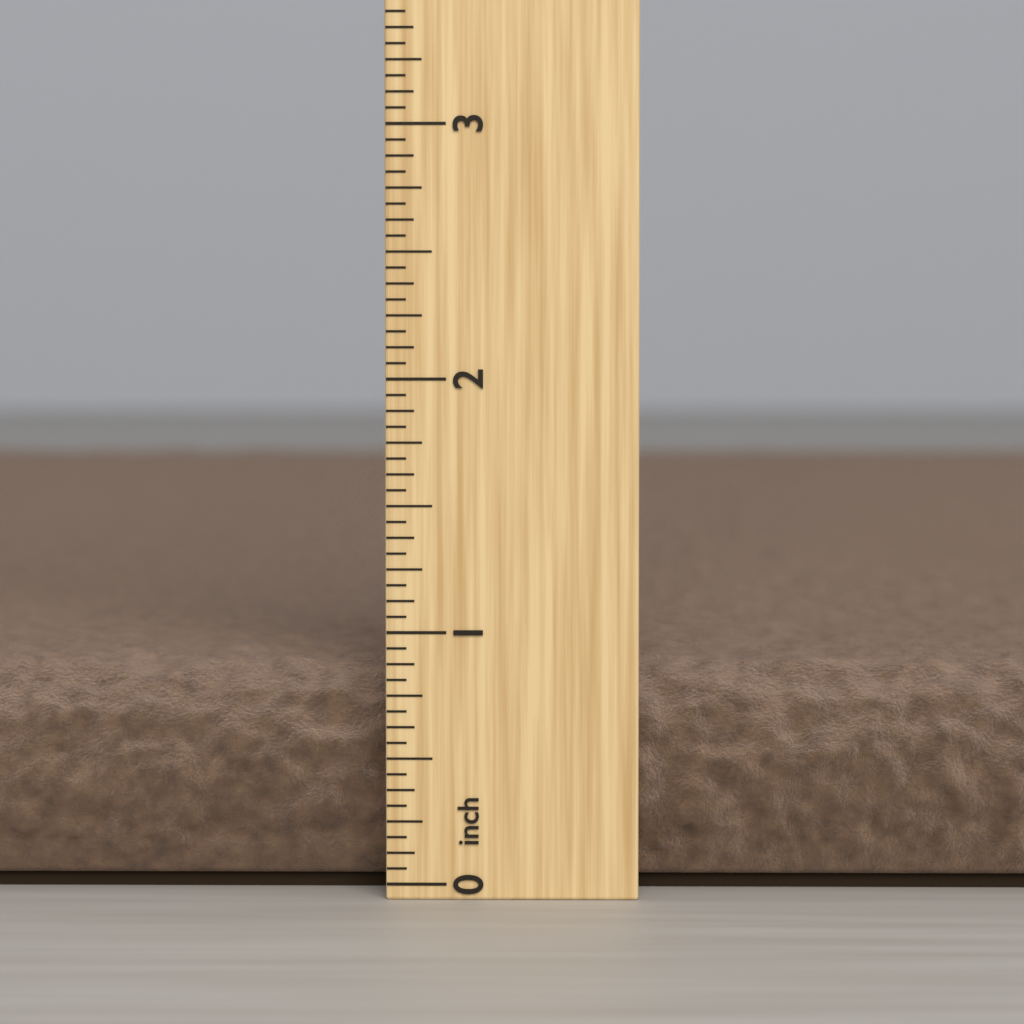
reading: 0.8750 inch
